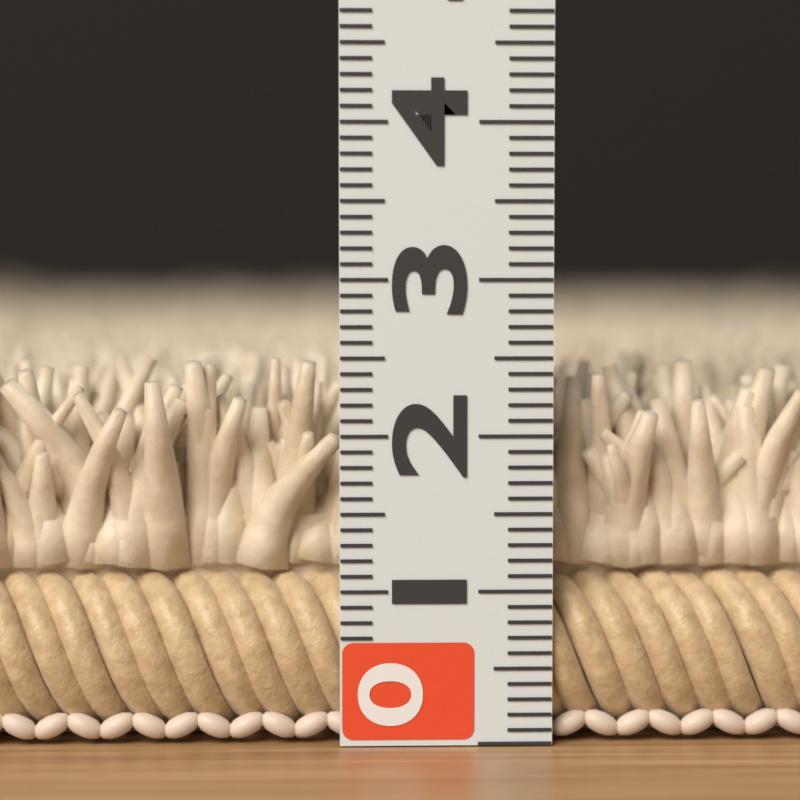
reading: 2.5 (no unit)
